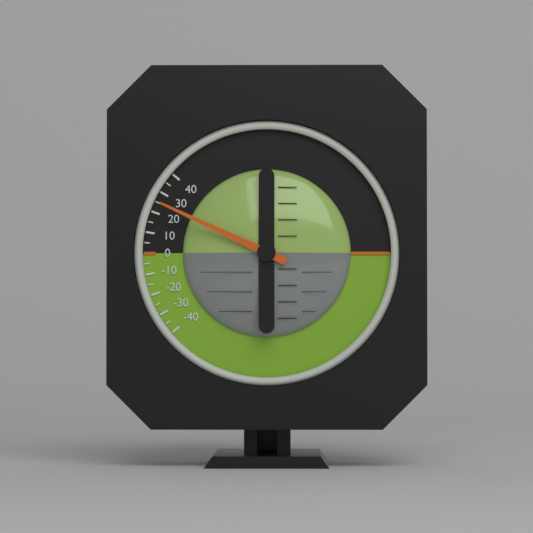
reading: 25 (no unit)
